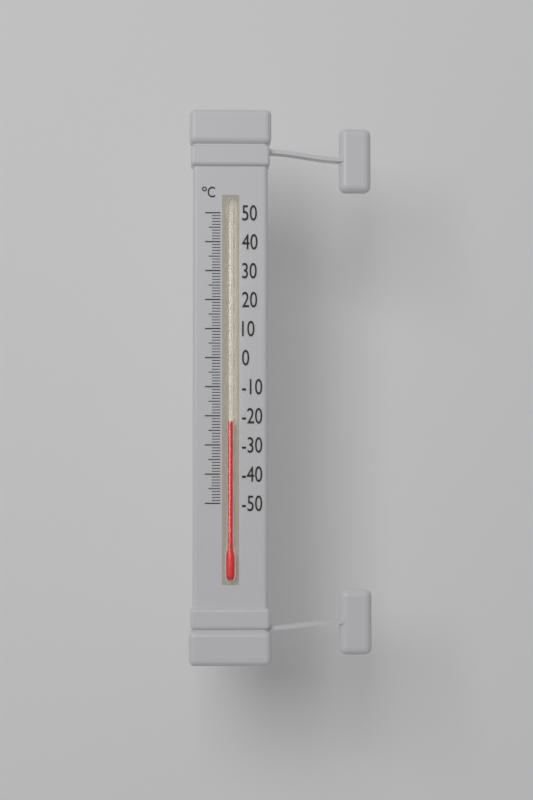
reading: -22 °C
